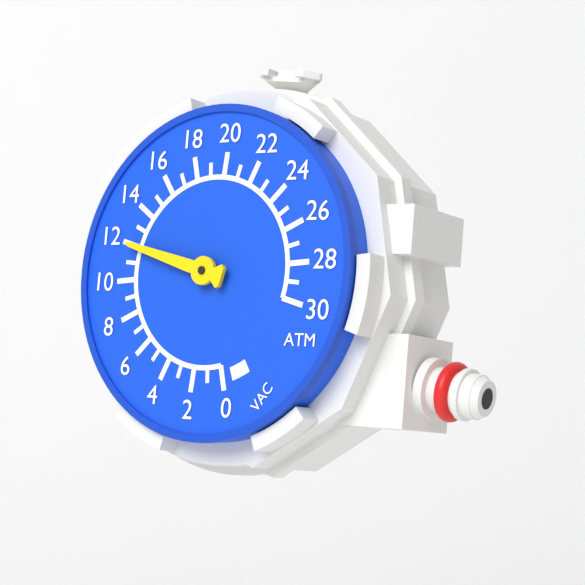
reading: 12 ATM
